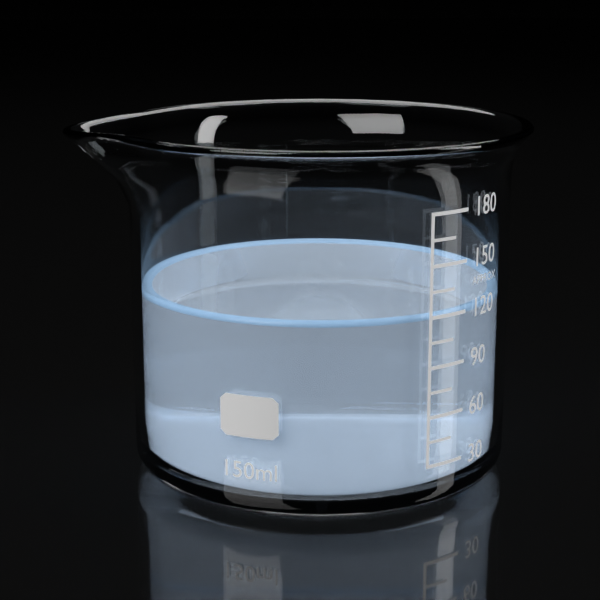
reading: 120 ml
